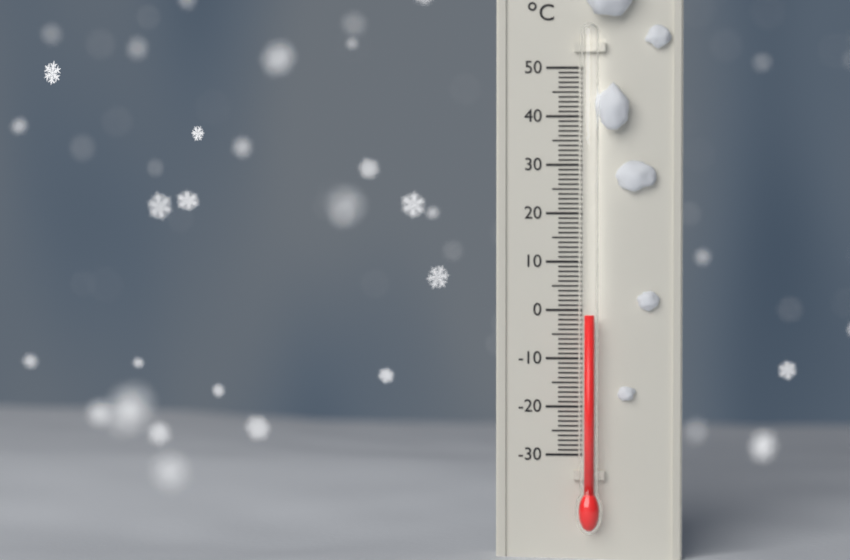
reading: -1 °C
